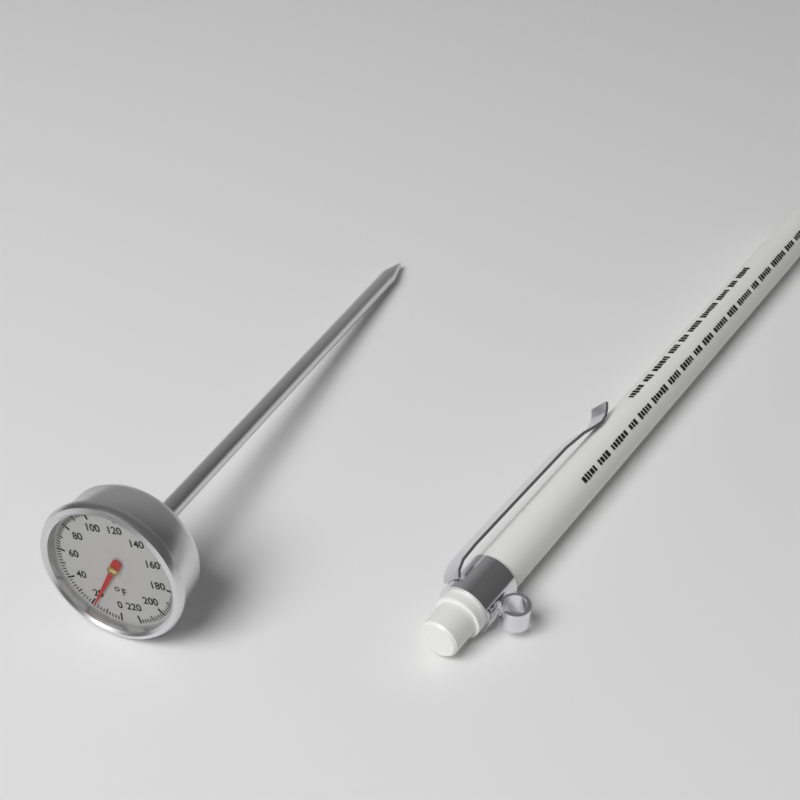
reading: 18 °F
